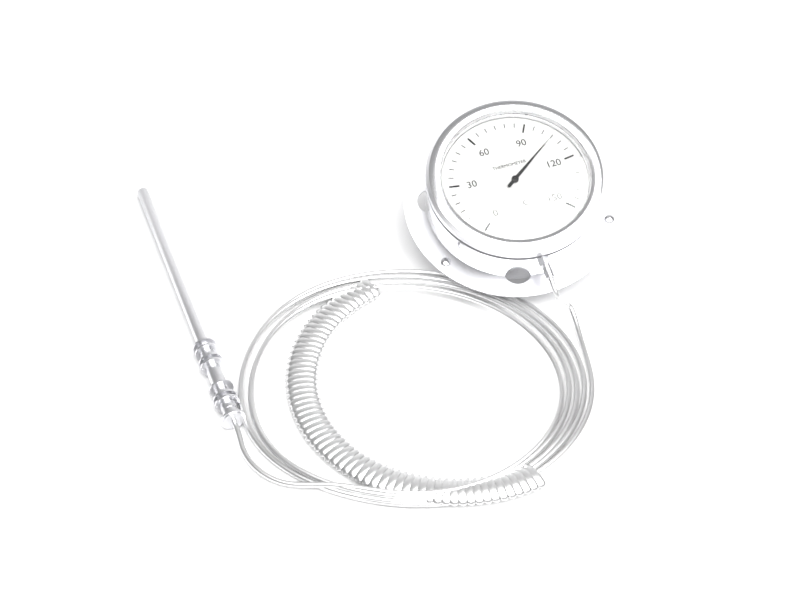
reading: 105 °C
